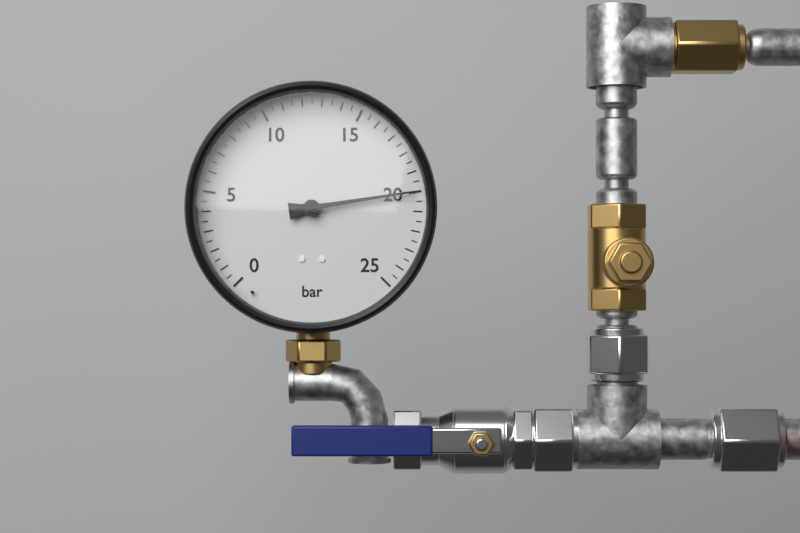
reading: 20.0 bar
